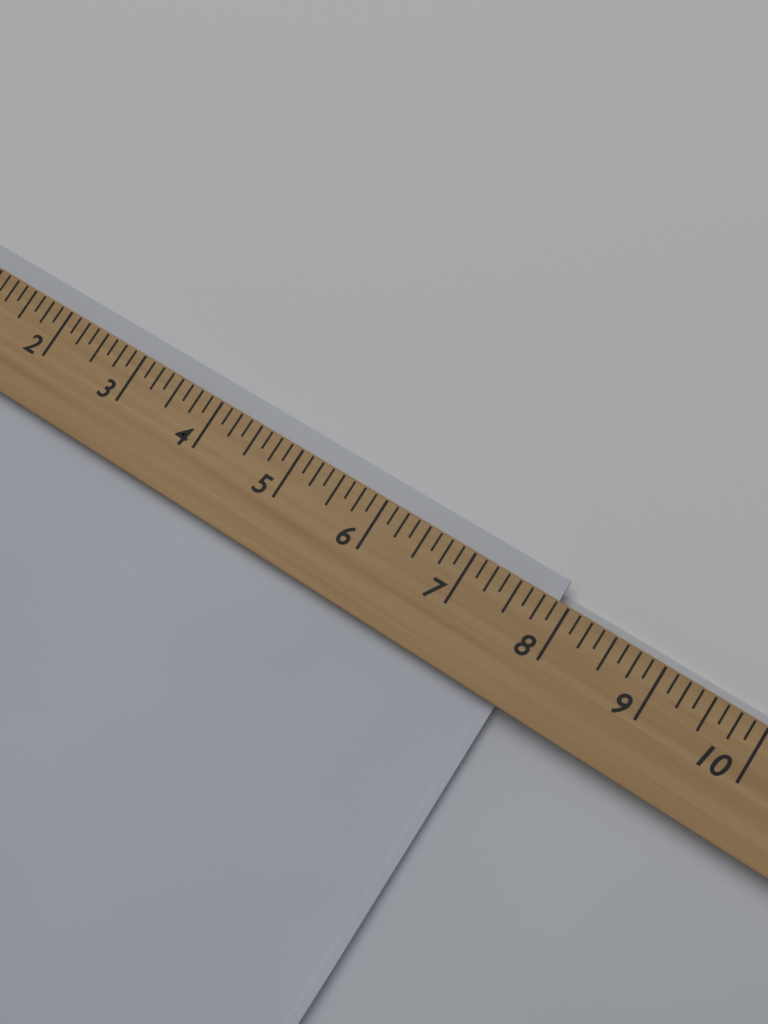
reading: 7.875 (no unit)
